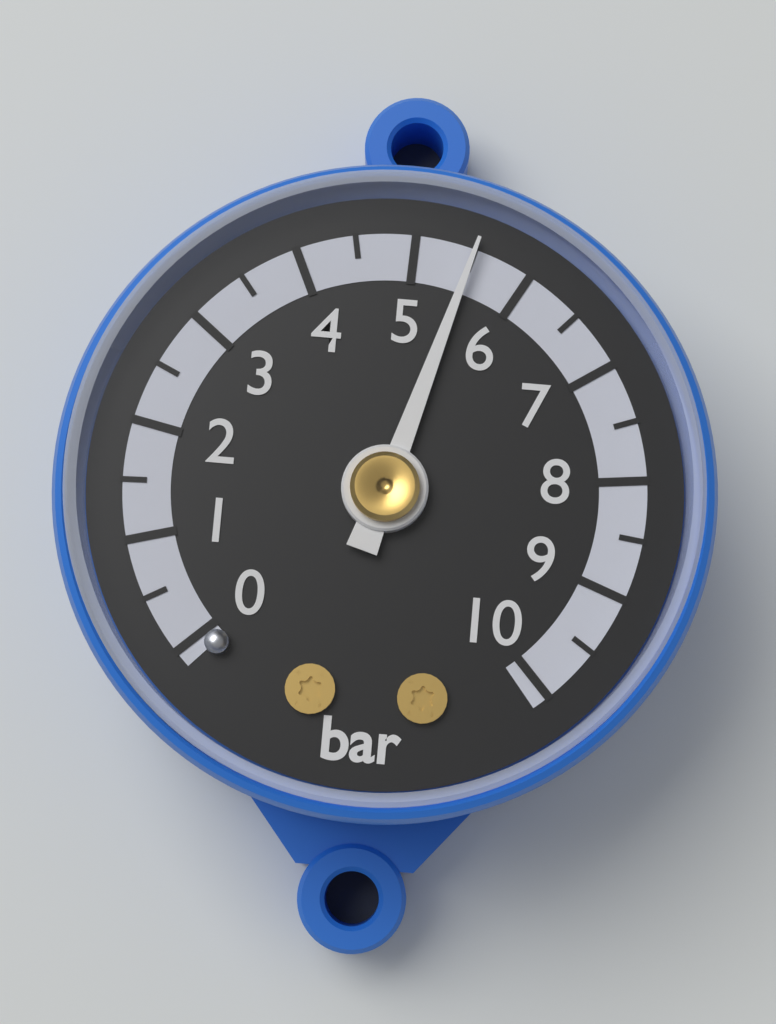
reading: 5.5 bar
